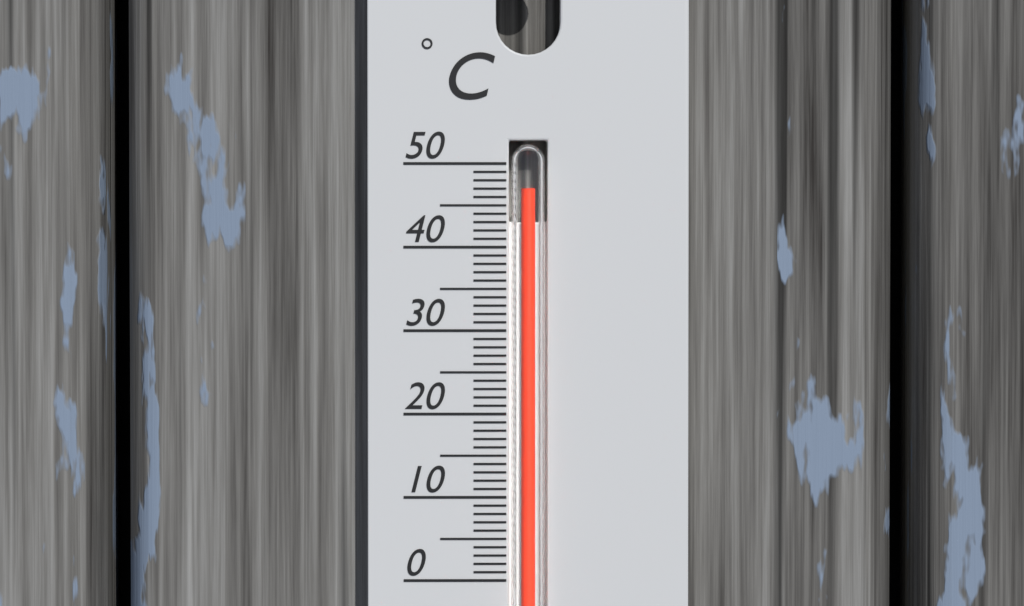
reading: 47 °C
